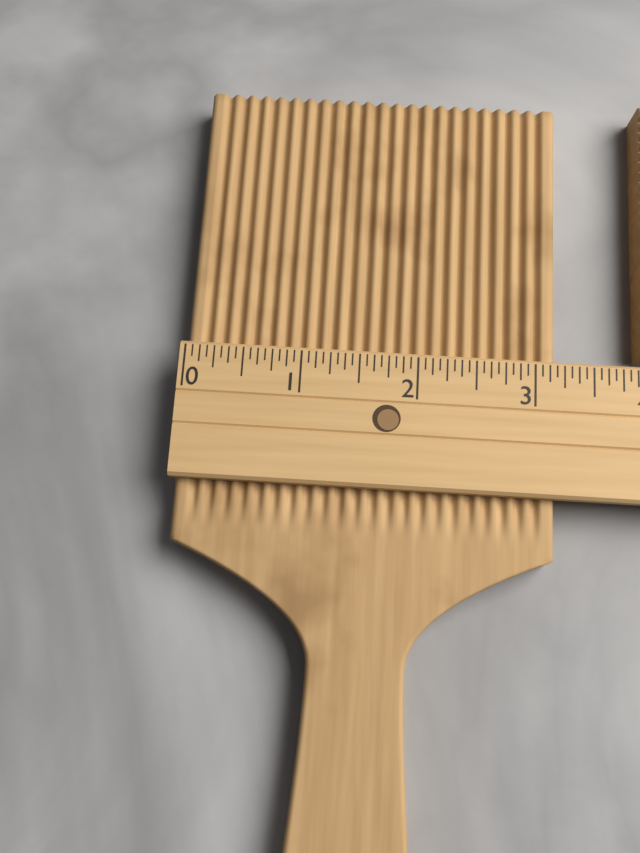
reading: 3.1875 (no unit)
